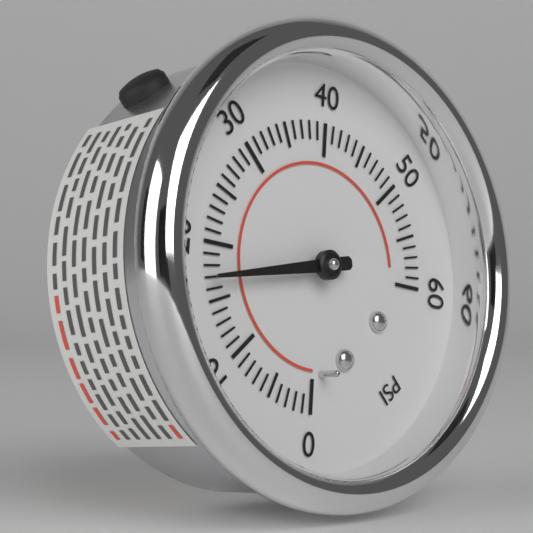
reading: 17 psi
